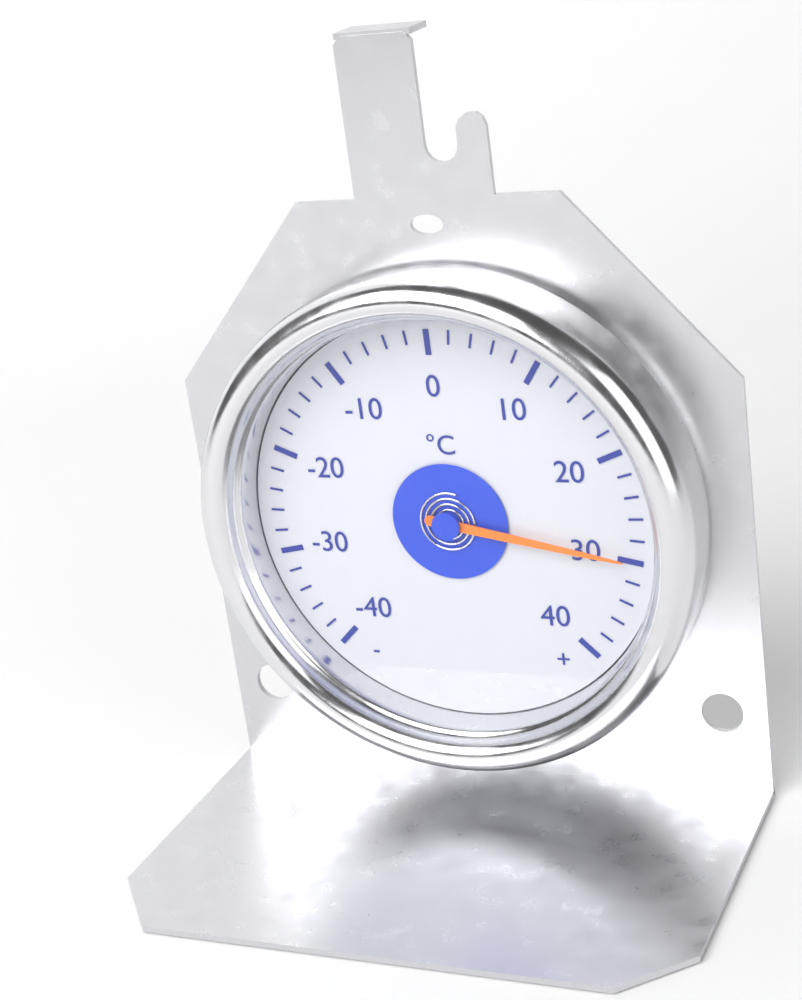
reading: 30 °C
